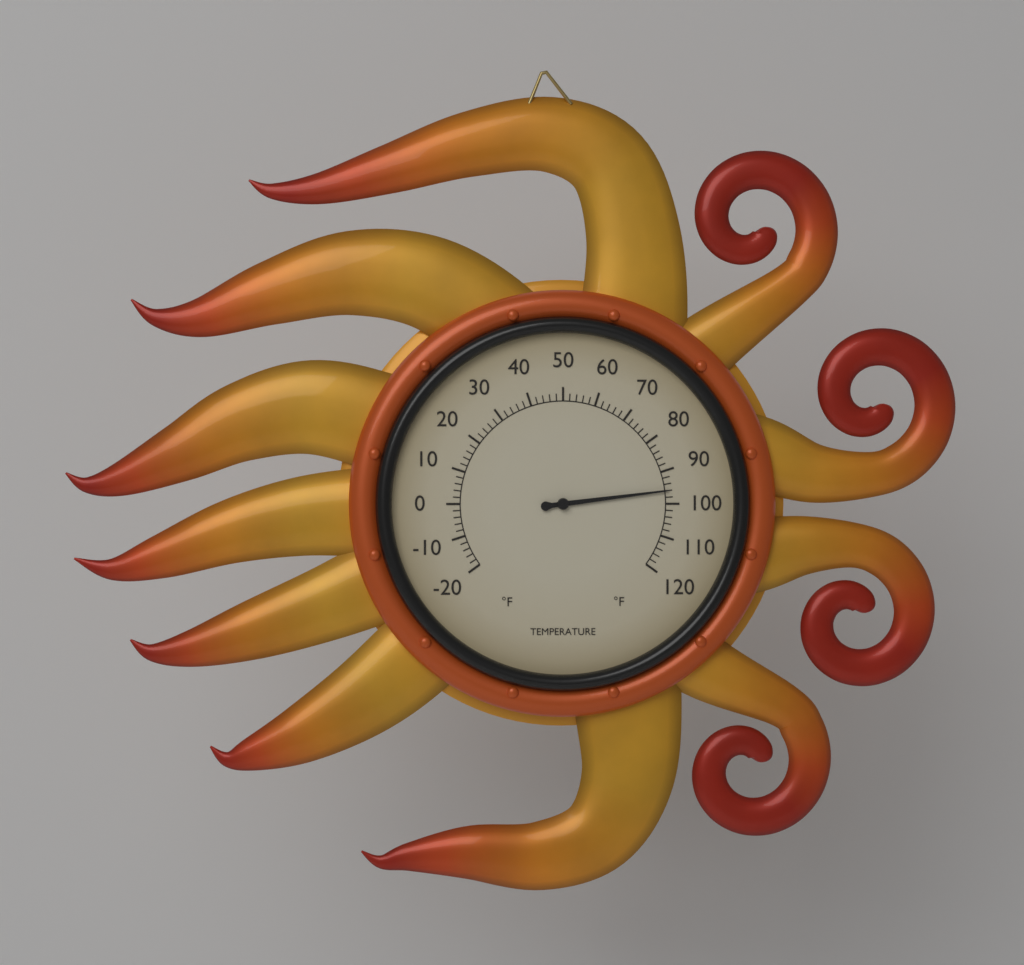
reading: 96 °F
